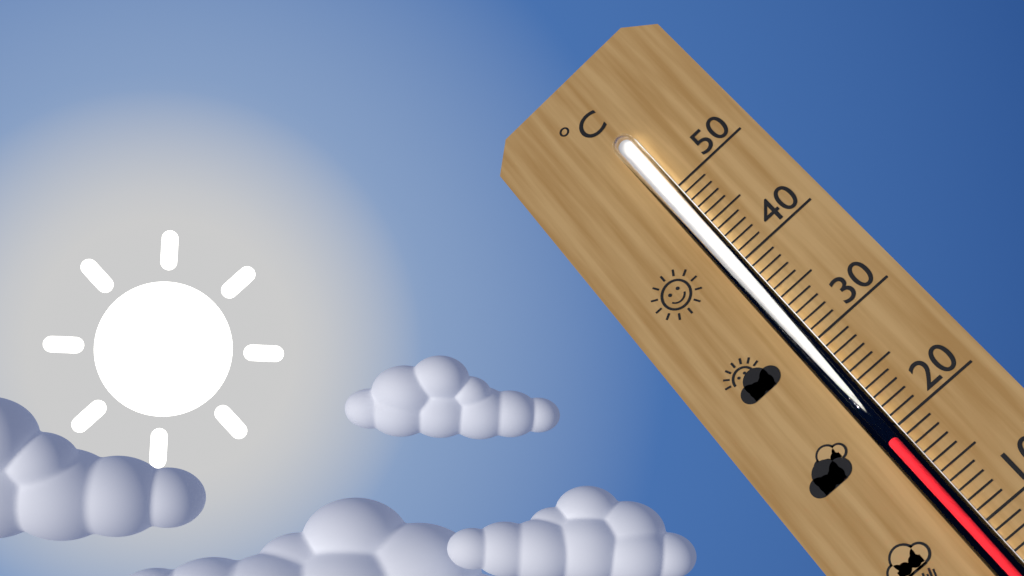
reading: 19 °C
